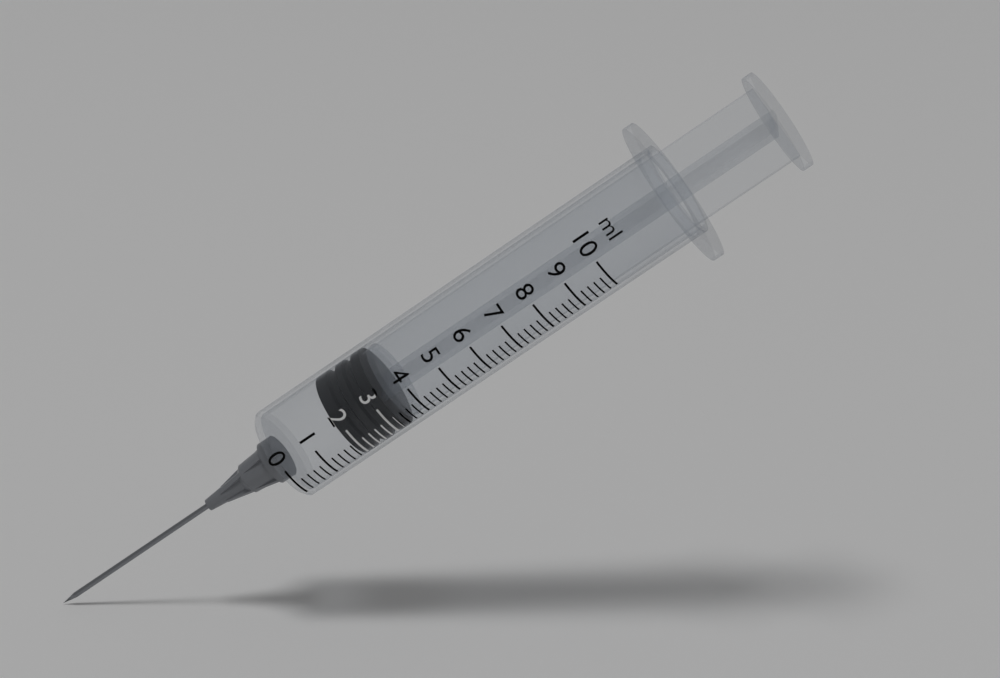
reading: 1.8 ml
